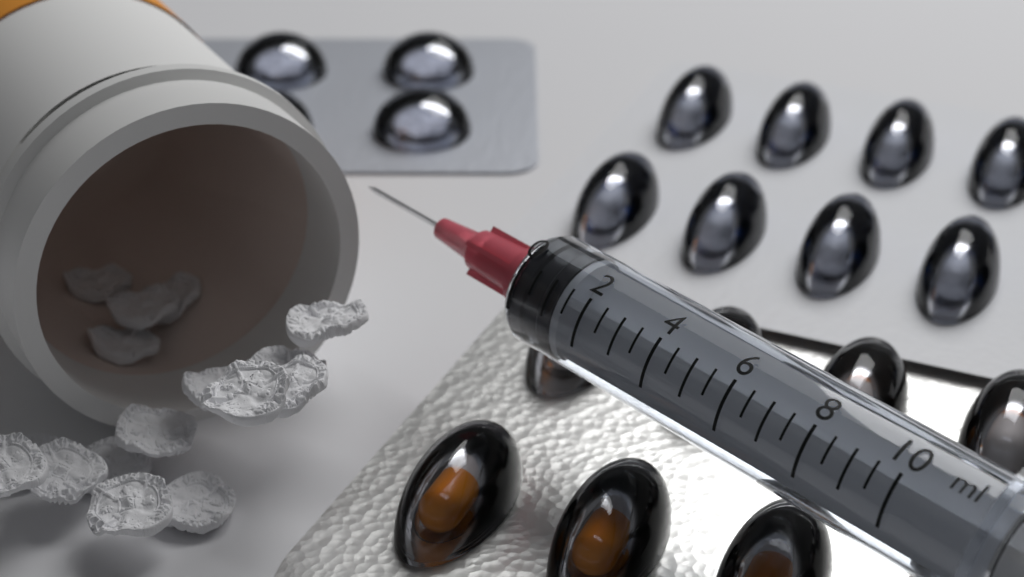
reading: 0.0 ml
